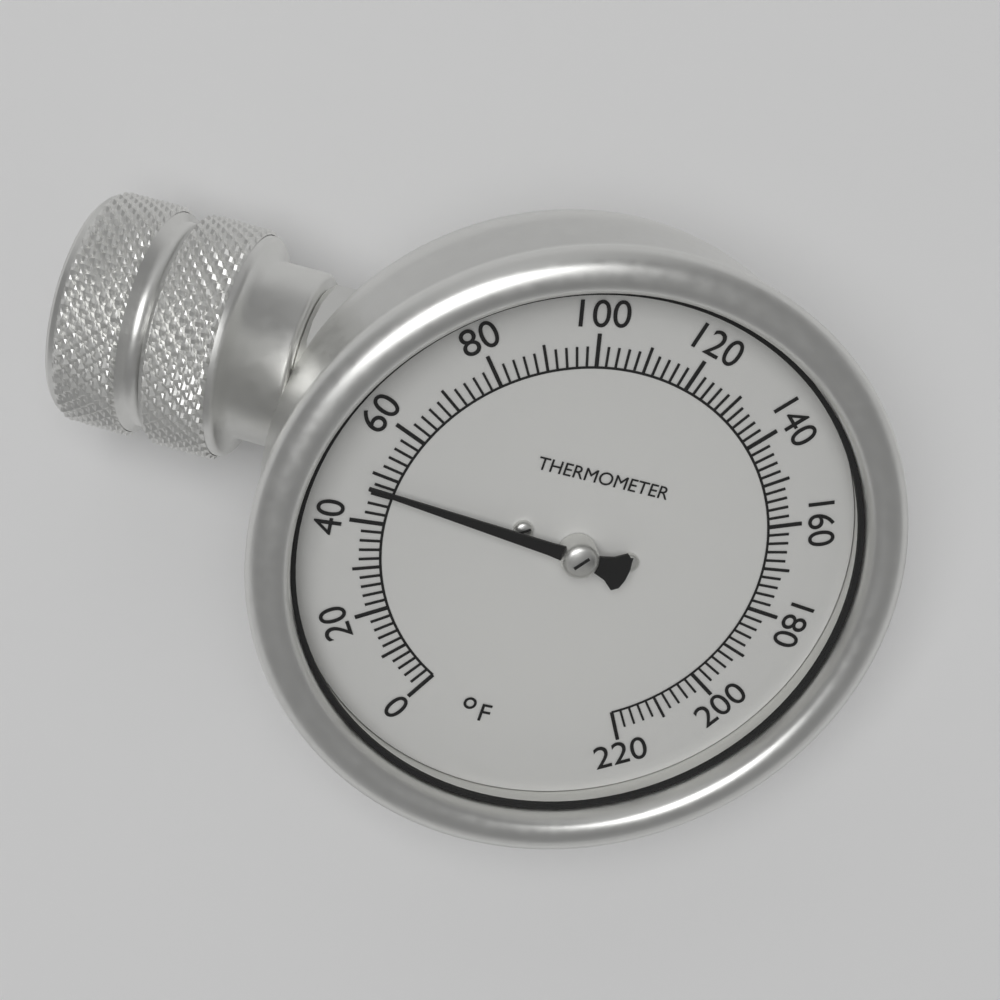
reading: 48 °F
